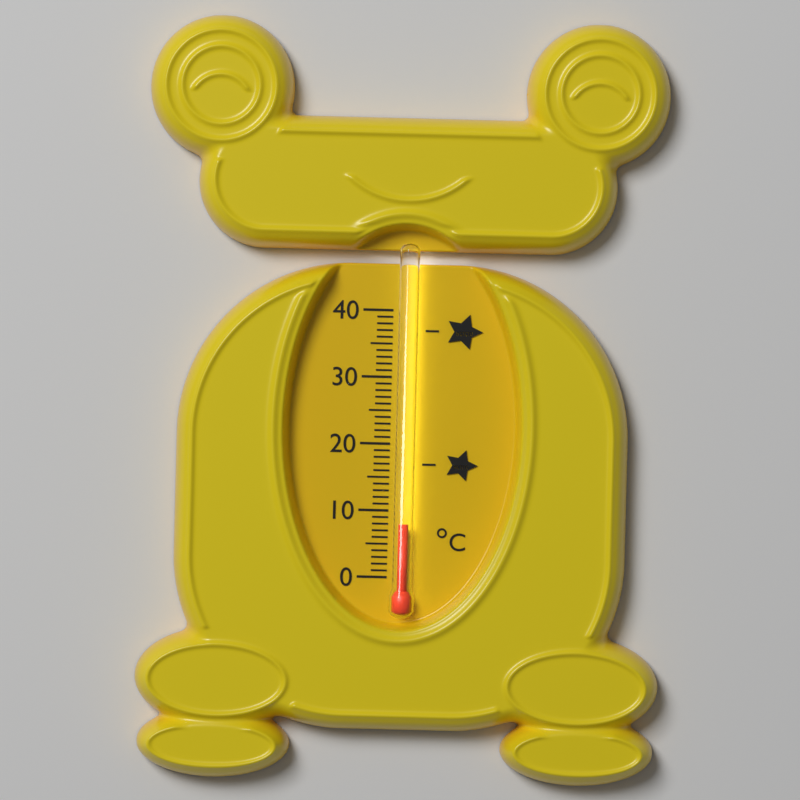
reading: 8 °C
